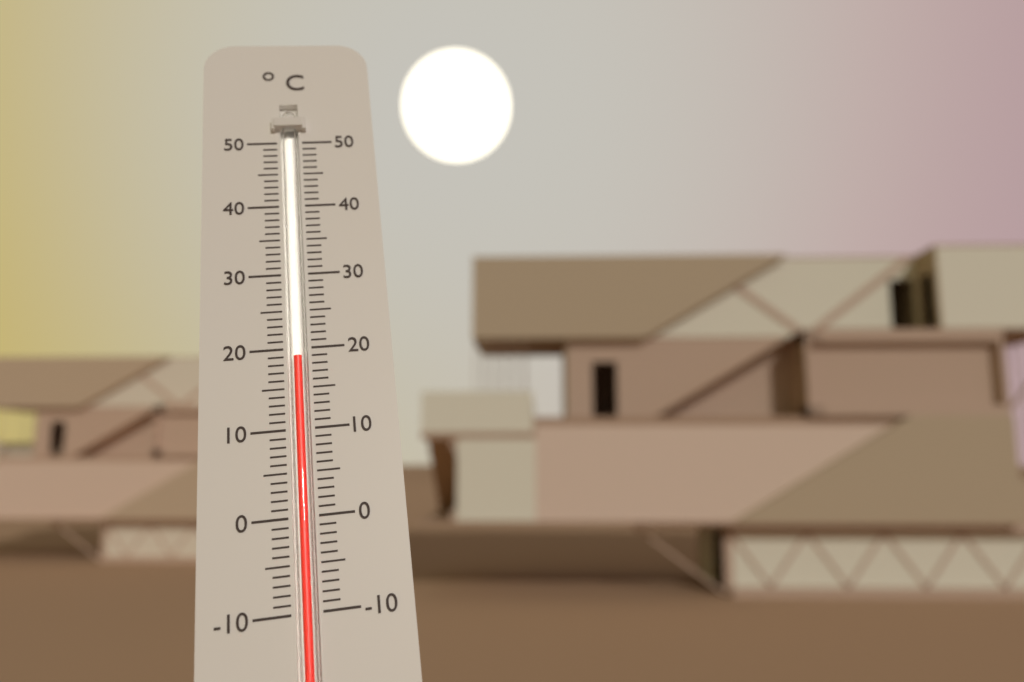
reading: 19 °C
